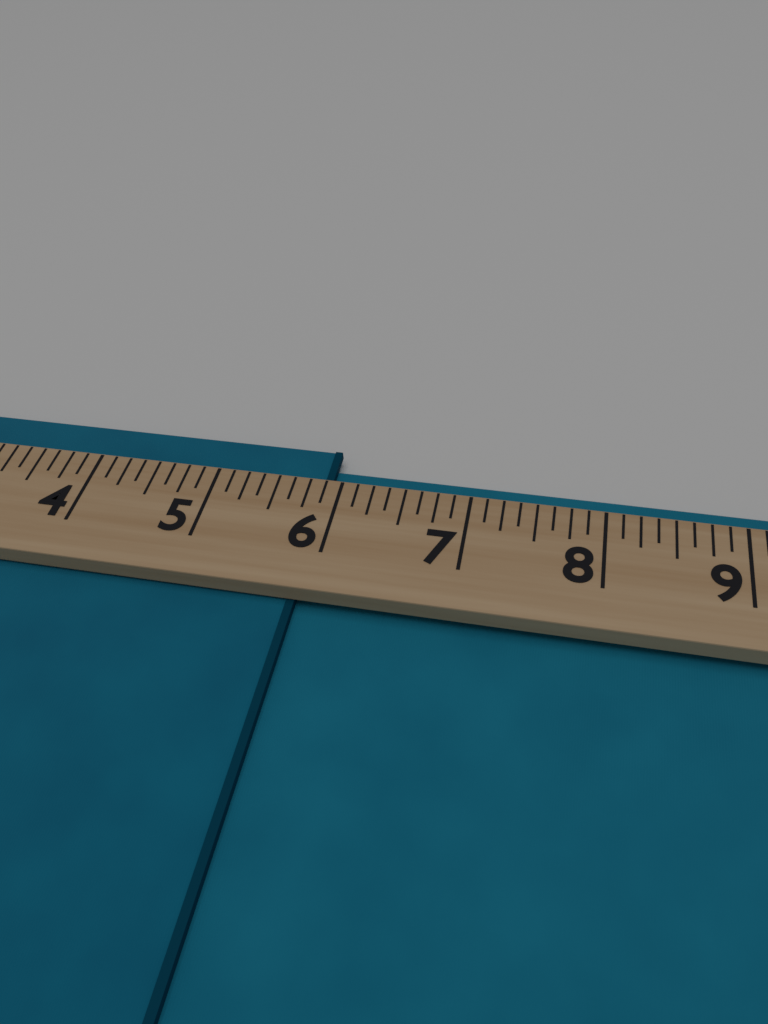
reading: 5.875 (no unit)
